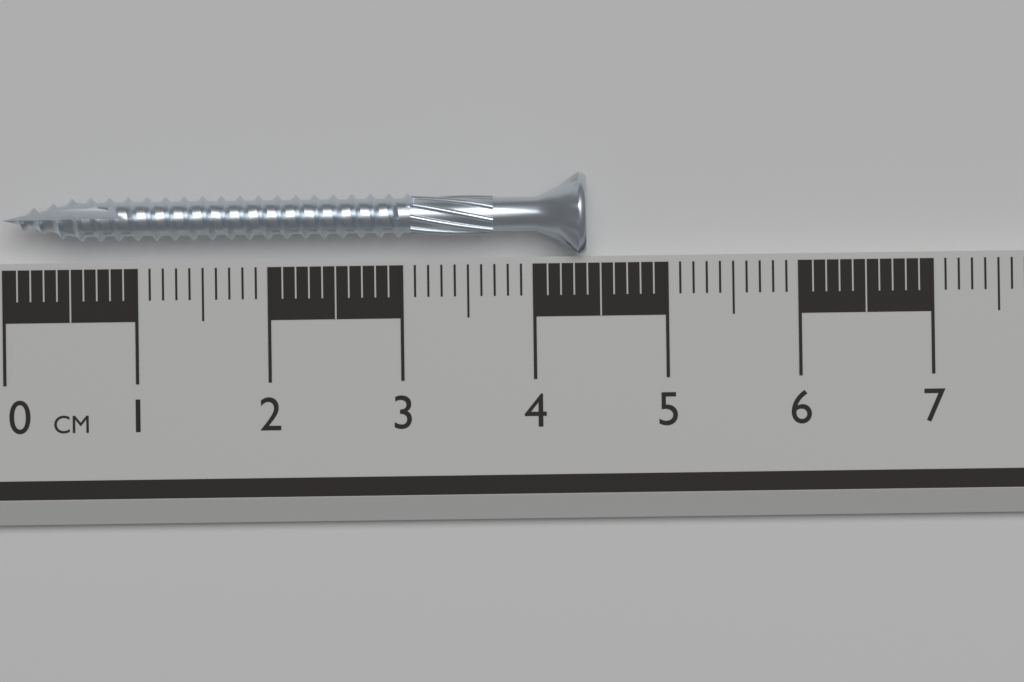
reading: 4.4 cm
